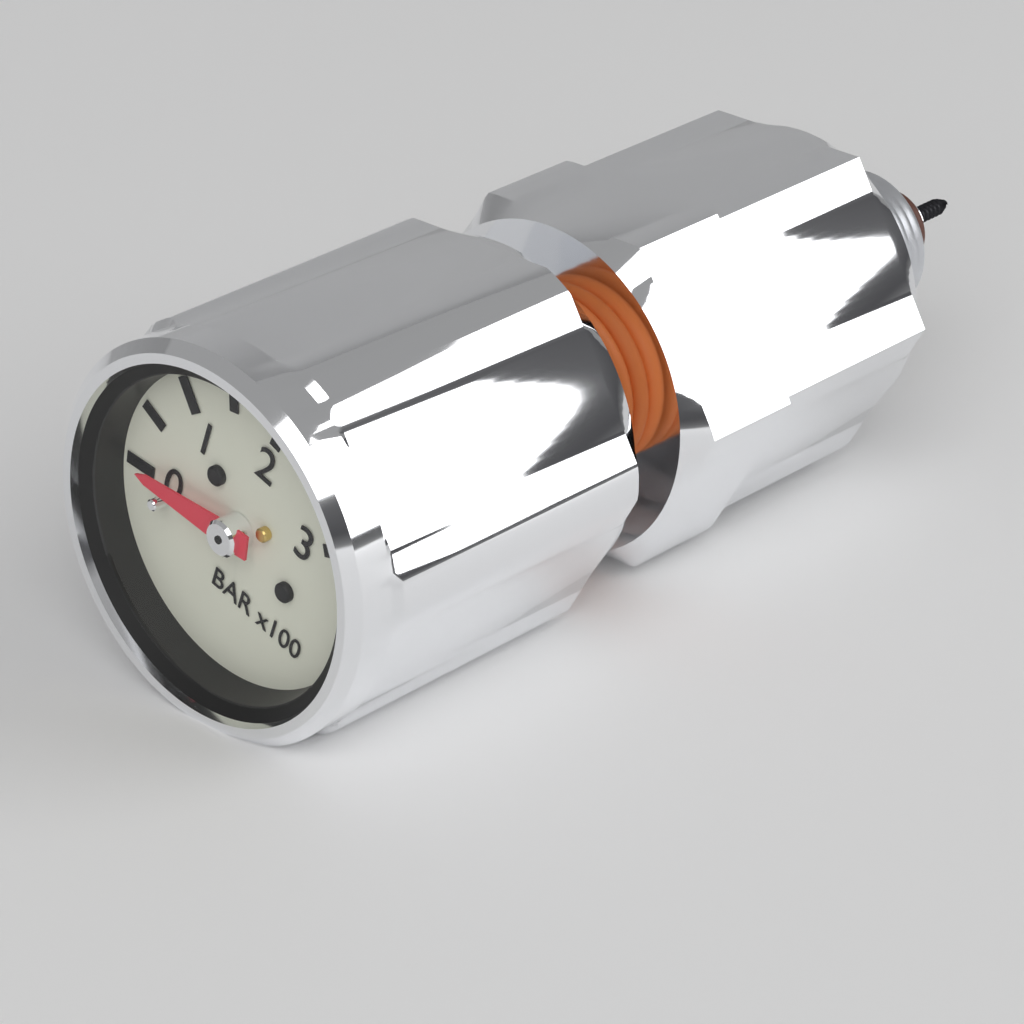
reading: 0 bar
